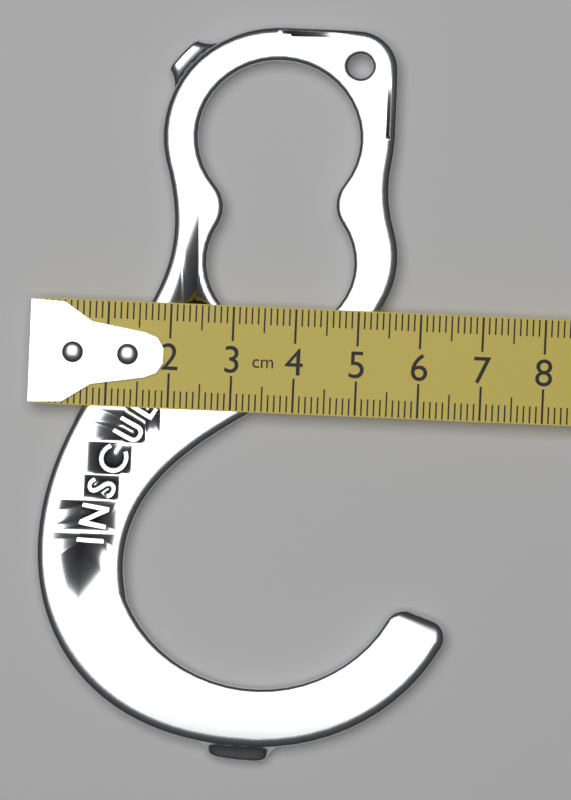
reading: 6.6 cm
